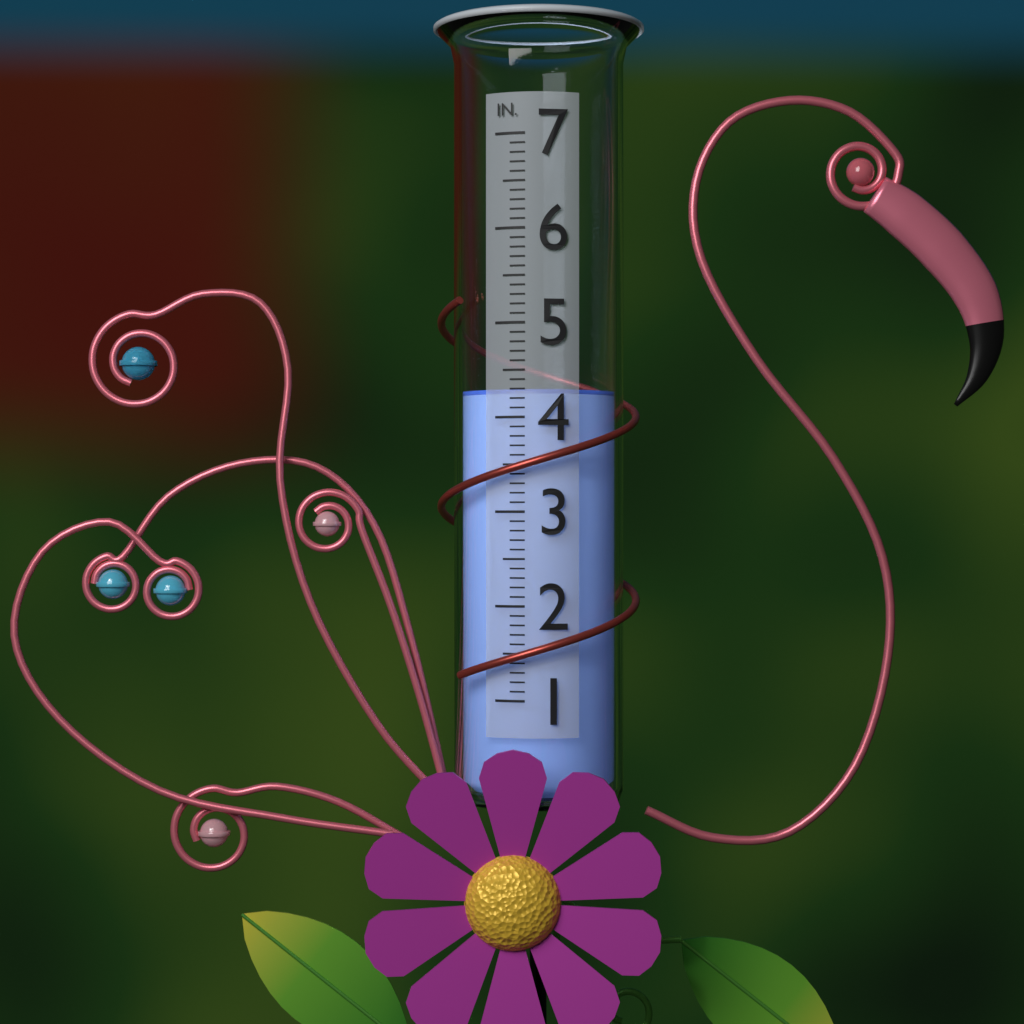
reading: 4.3 in
